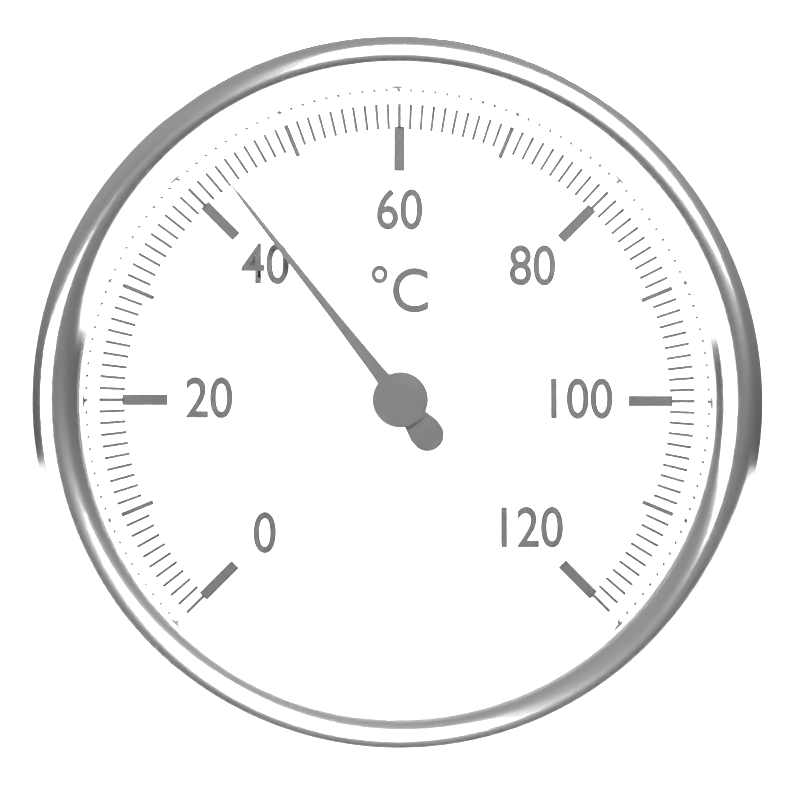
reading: 43 °C
